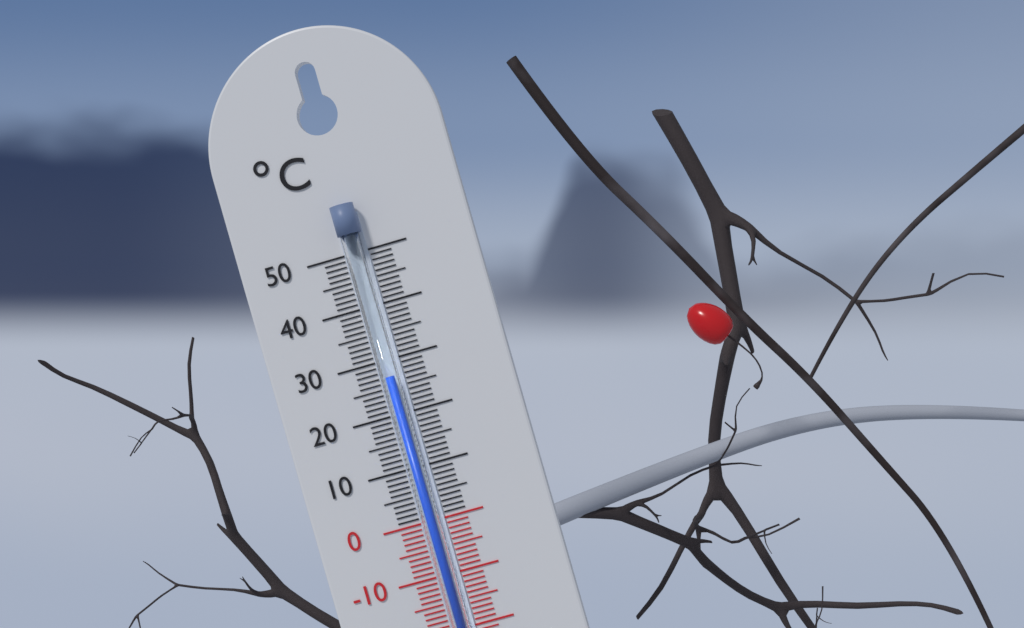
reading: 27 °C
